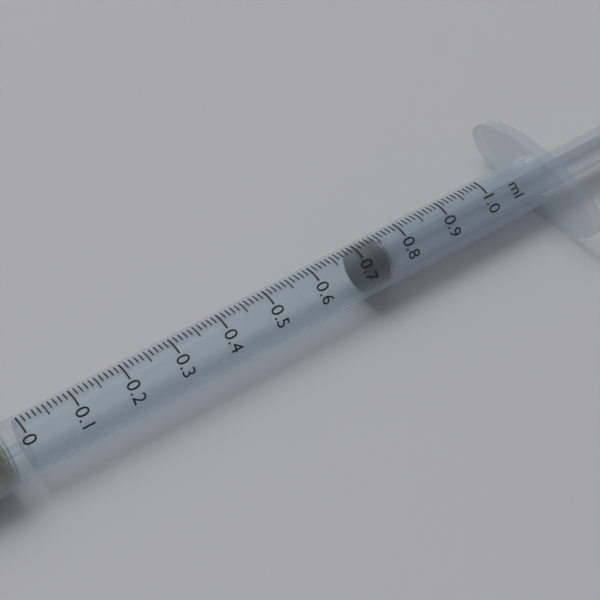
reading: 0.70 ml
